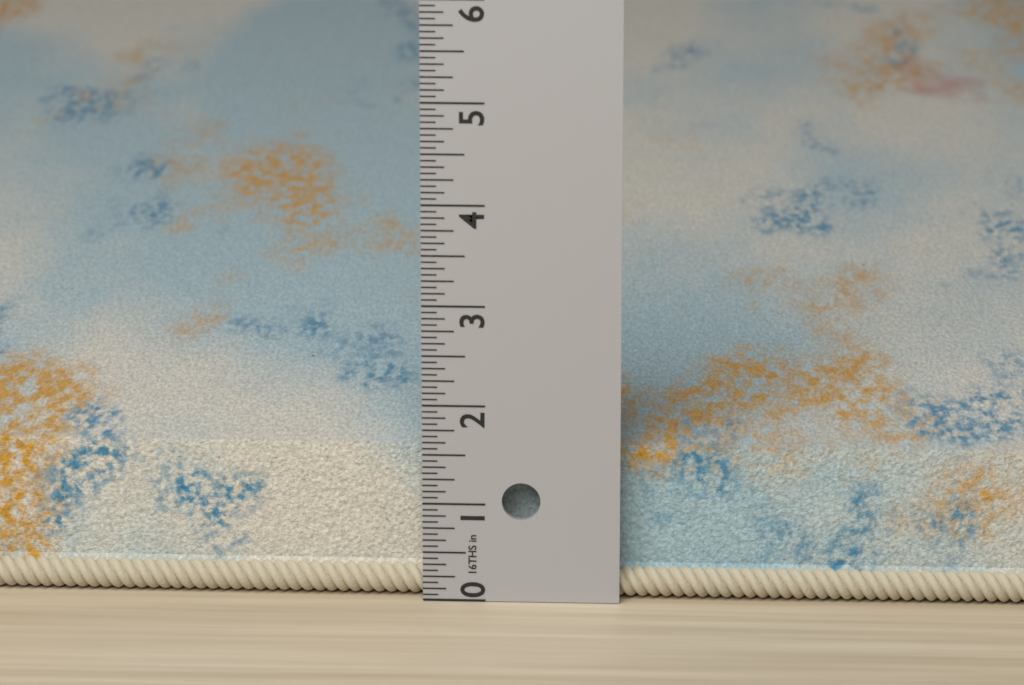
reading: 1.5625 in
